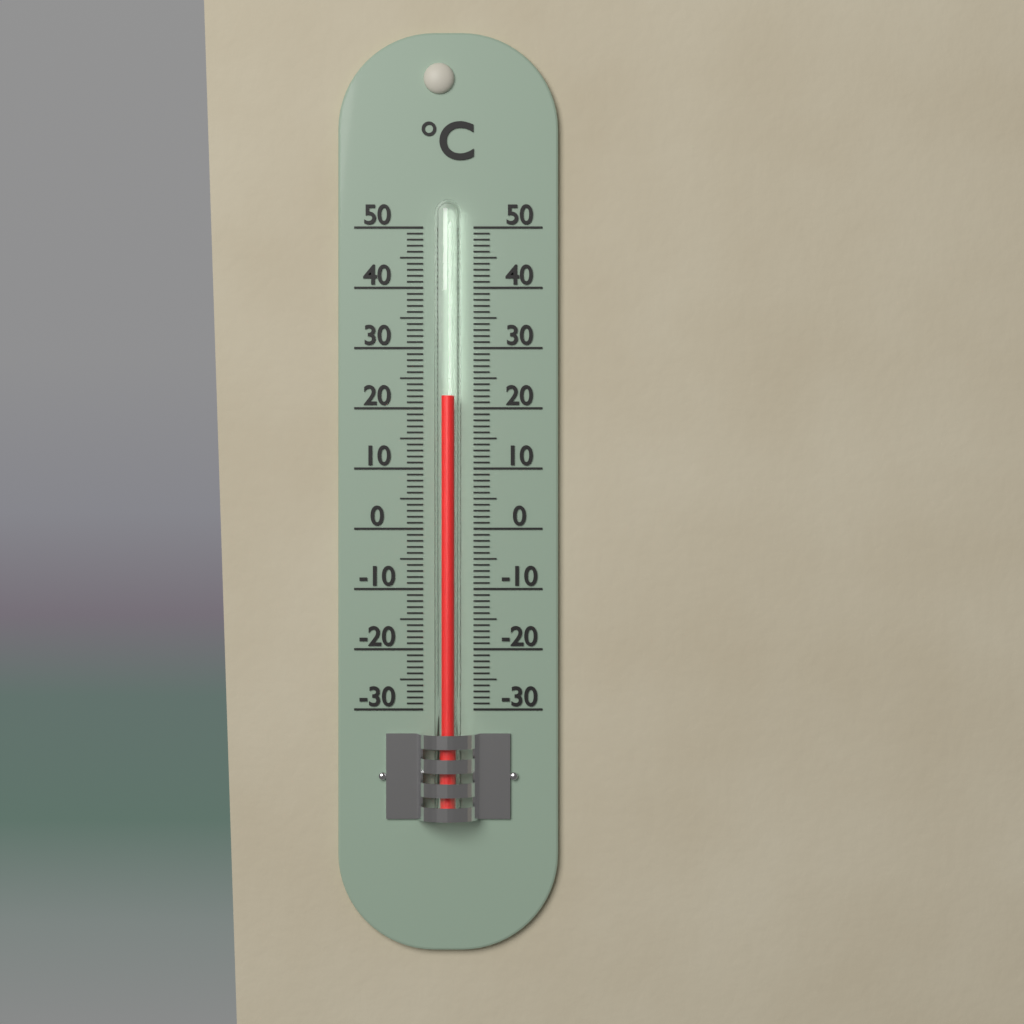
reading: 22 °C
